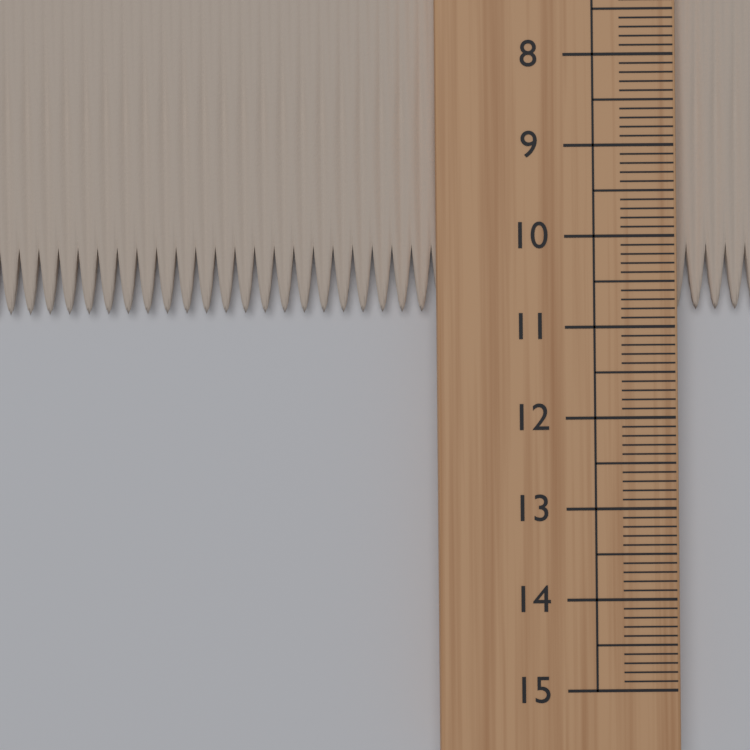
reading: 10.8 cm
